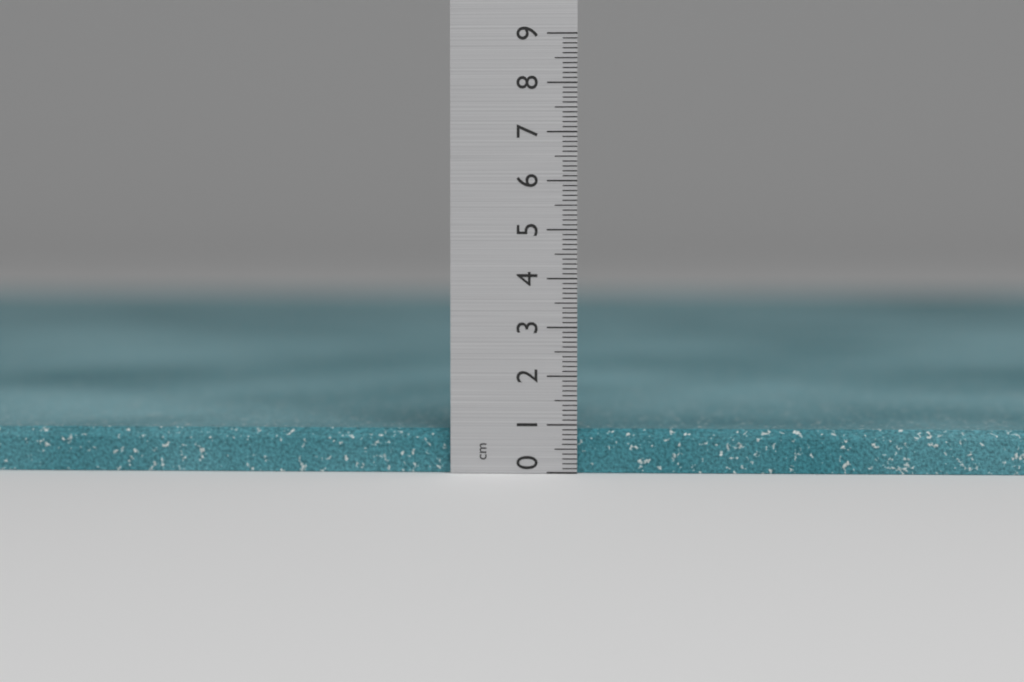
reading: 0.9 cm
